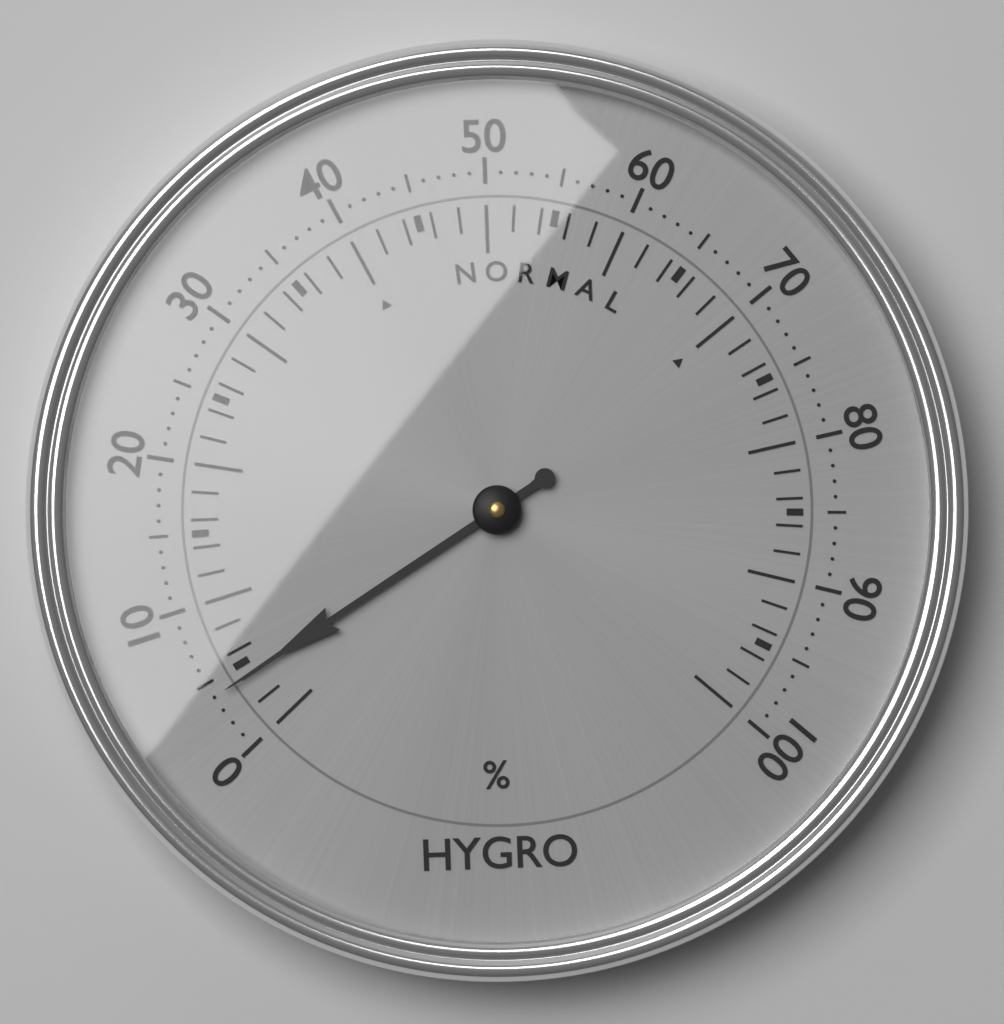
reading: 4 %
